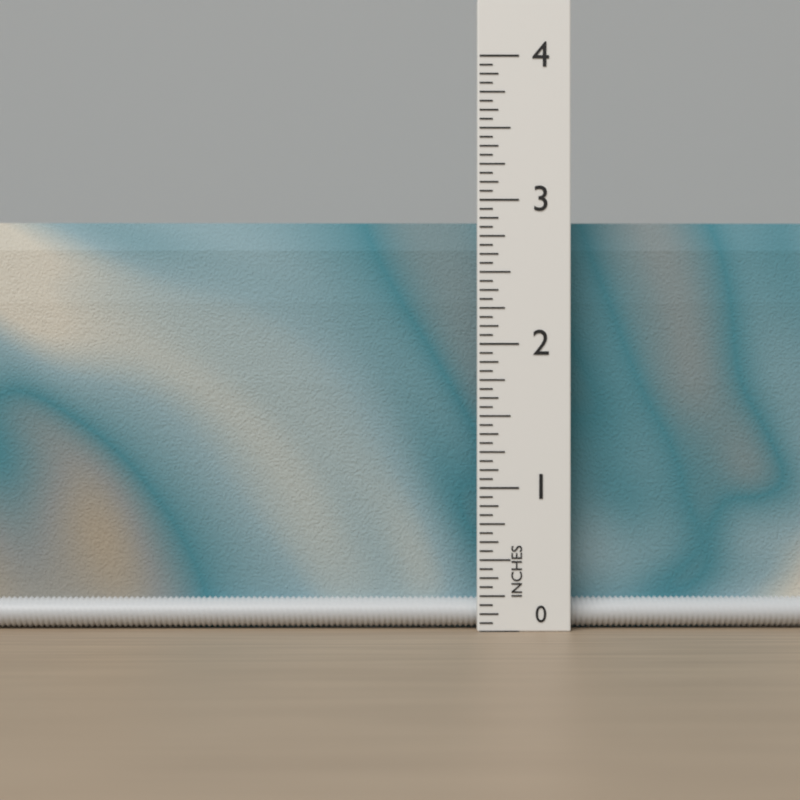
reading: 2.8750 in
